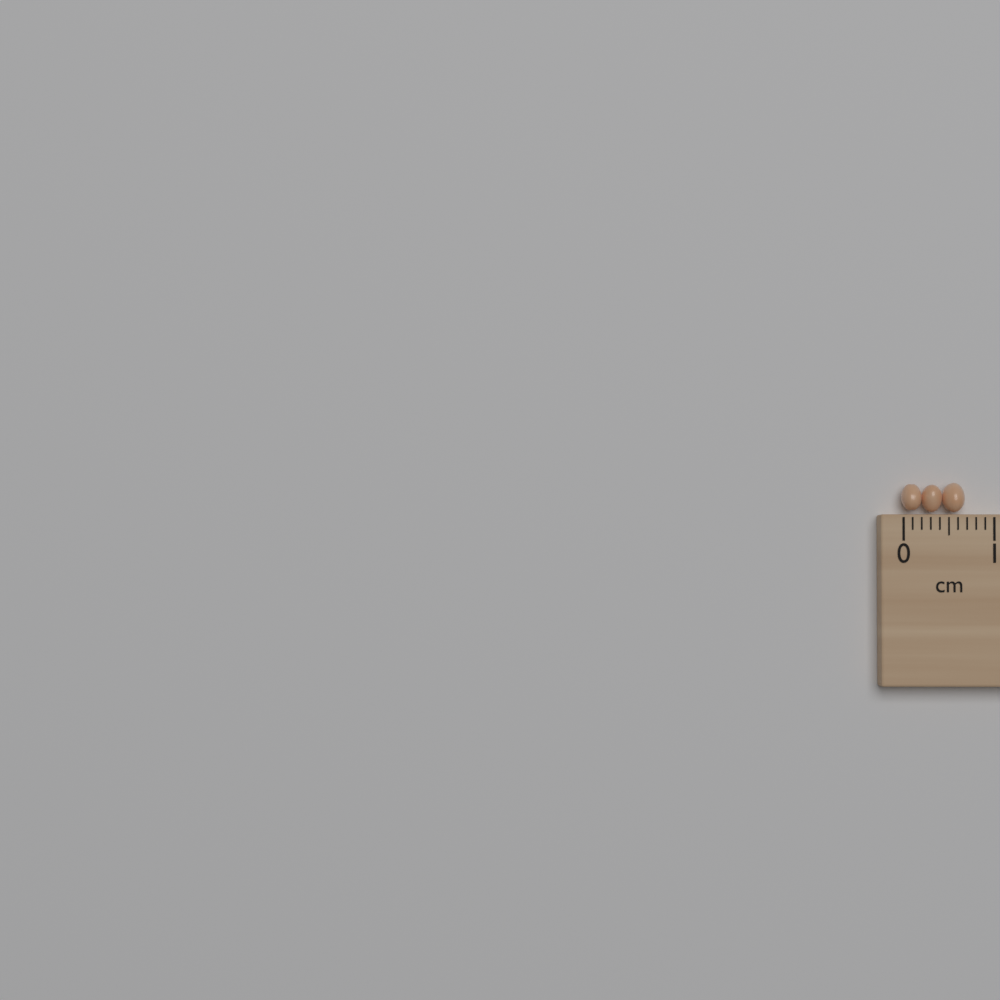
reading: 0.7 cm
